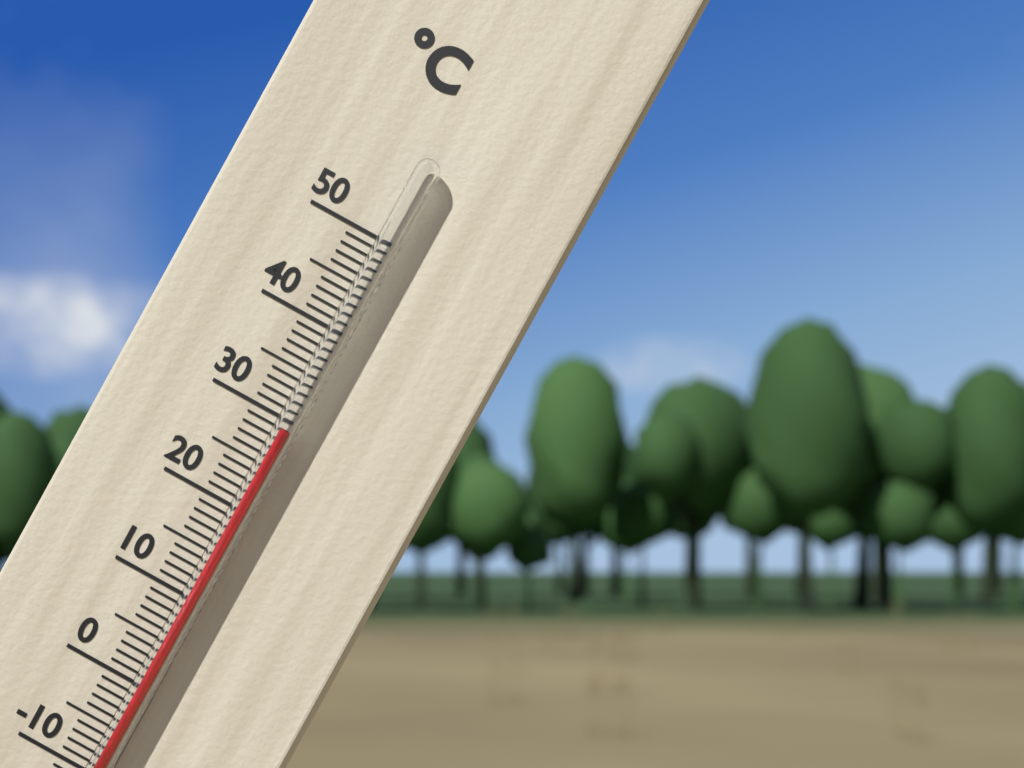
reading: 29 °C
